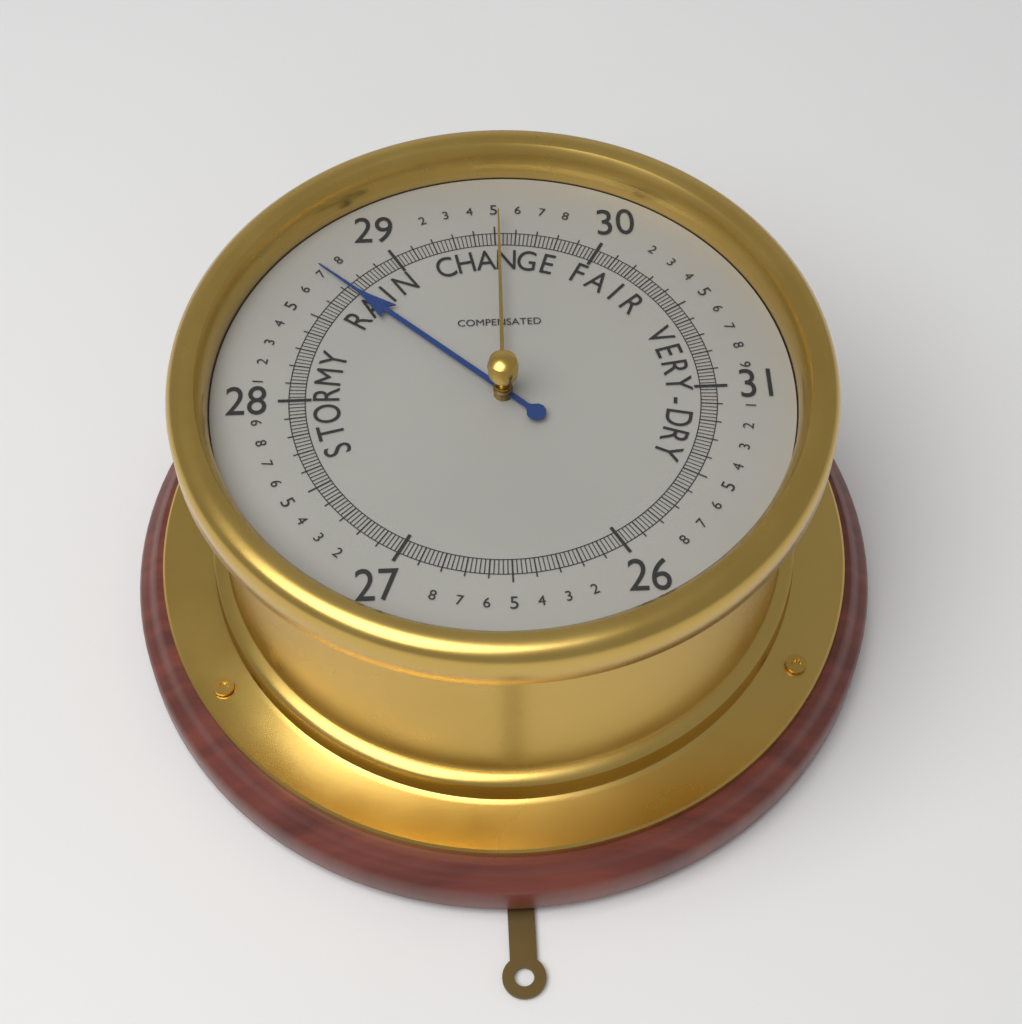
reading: 28.72 (no unit)
